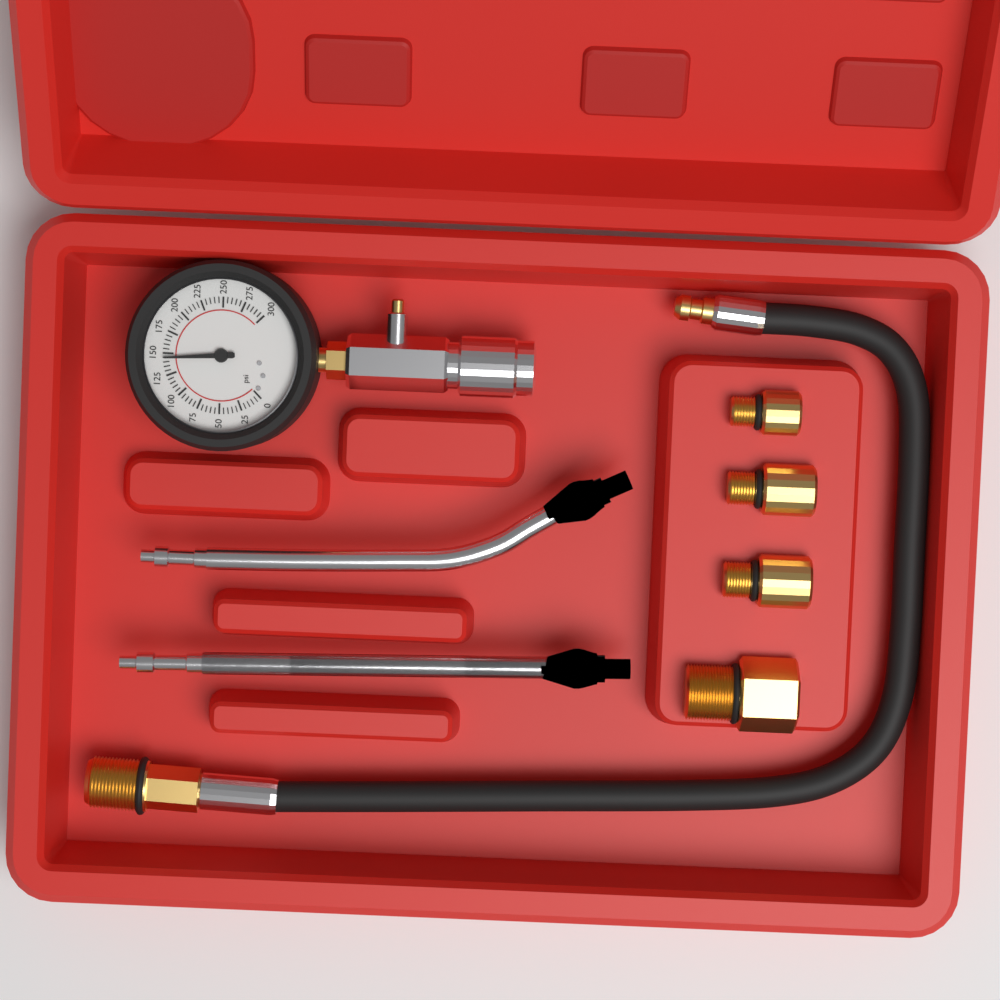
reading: 145 psi
